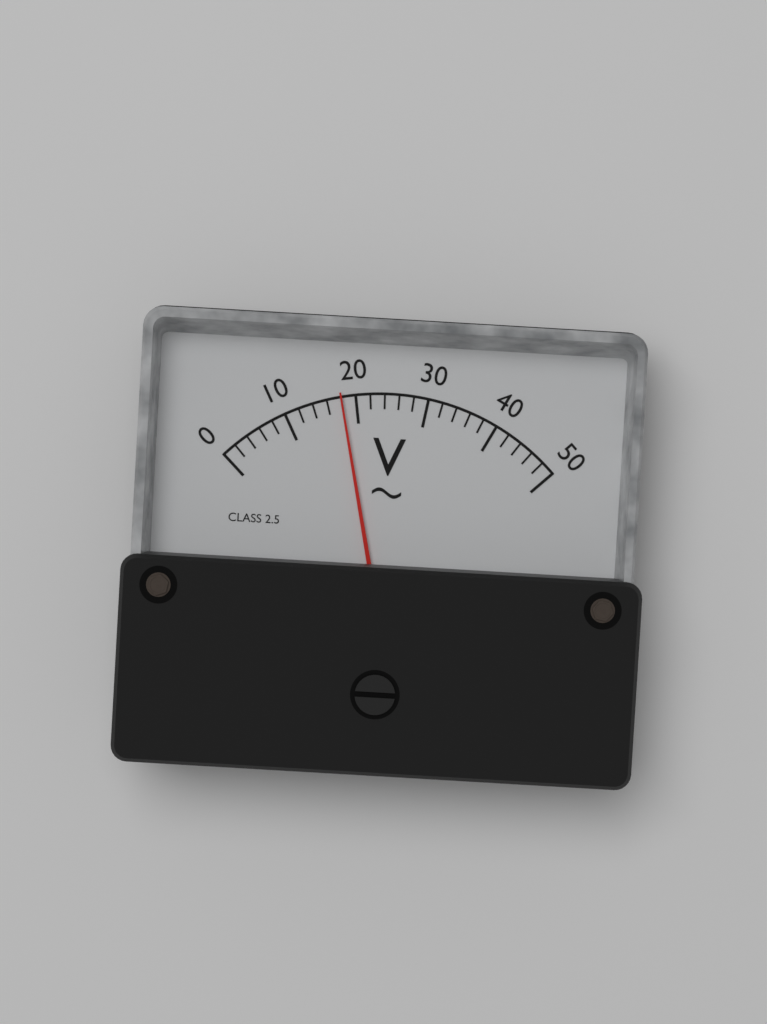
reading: 18 V
